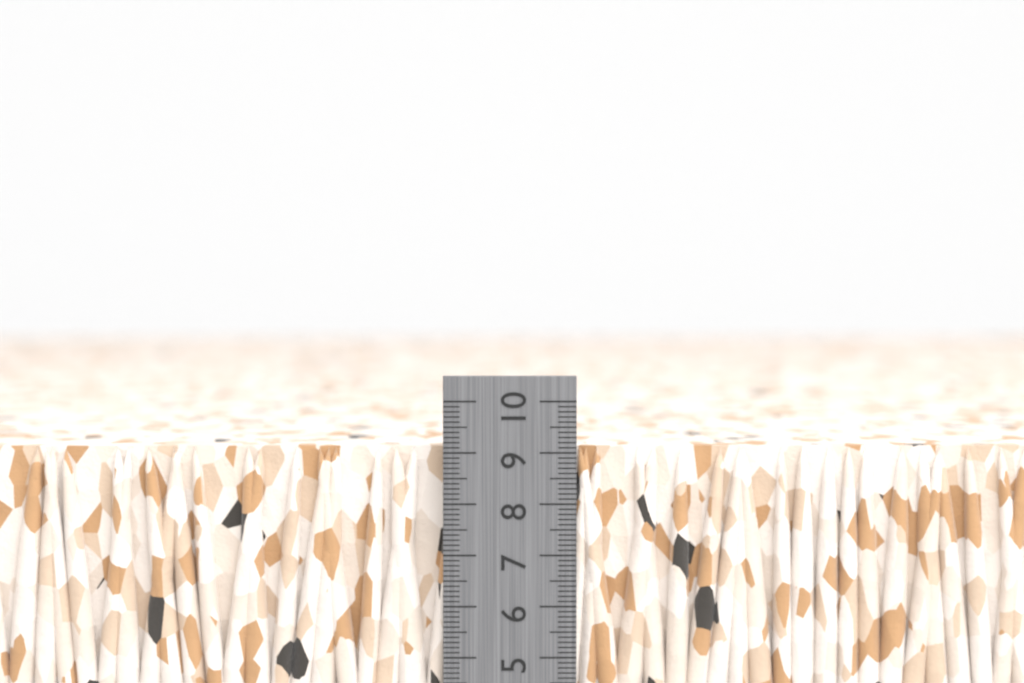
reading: 9.1 cm
